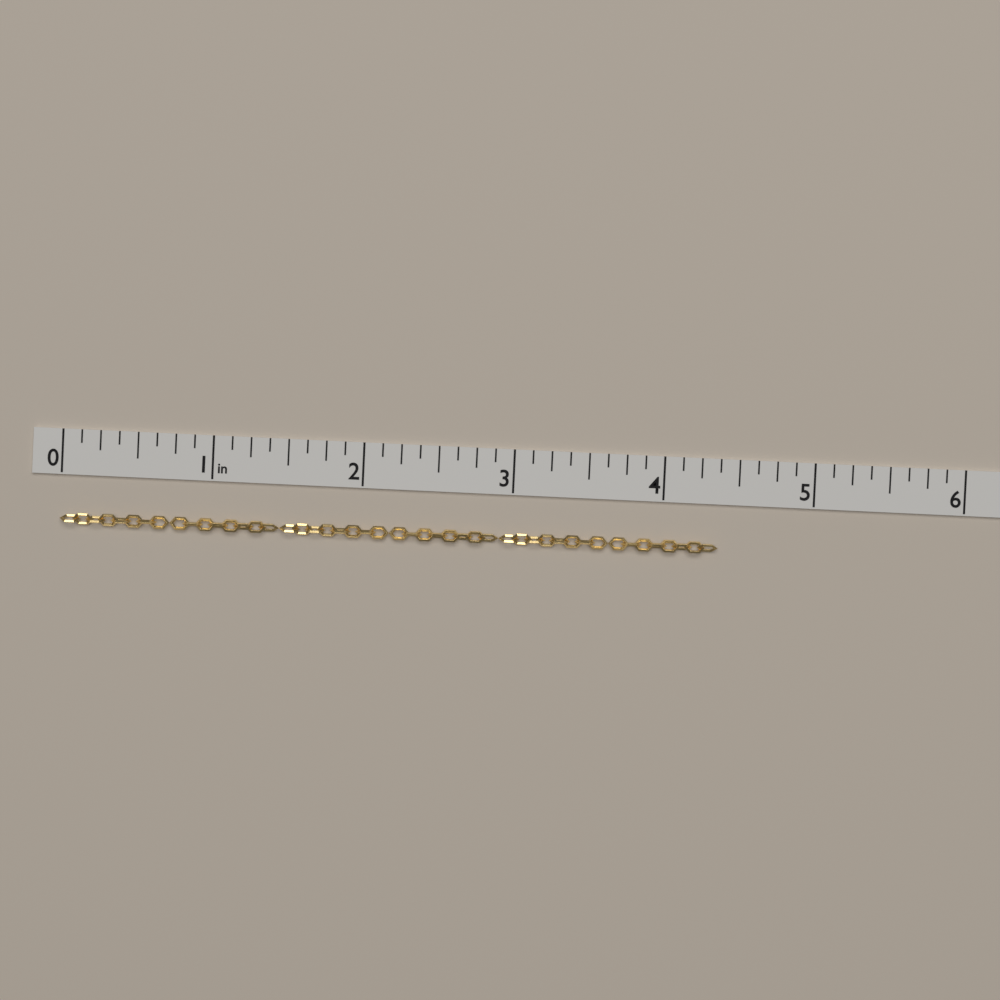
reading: 4.375 in
